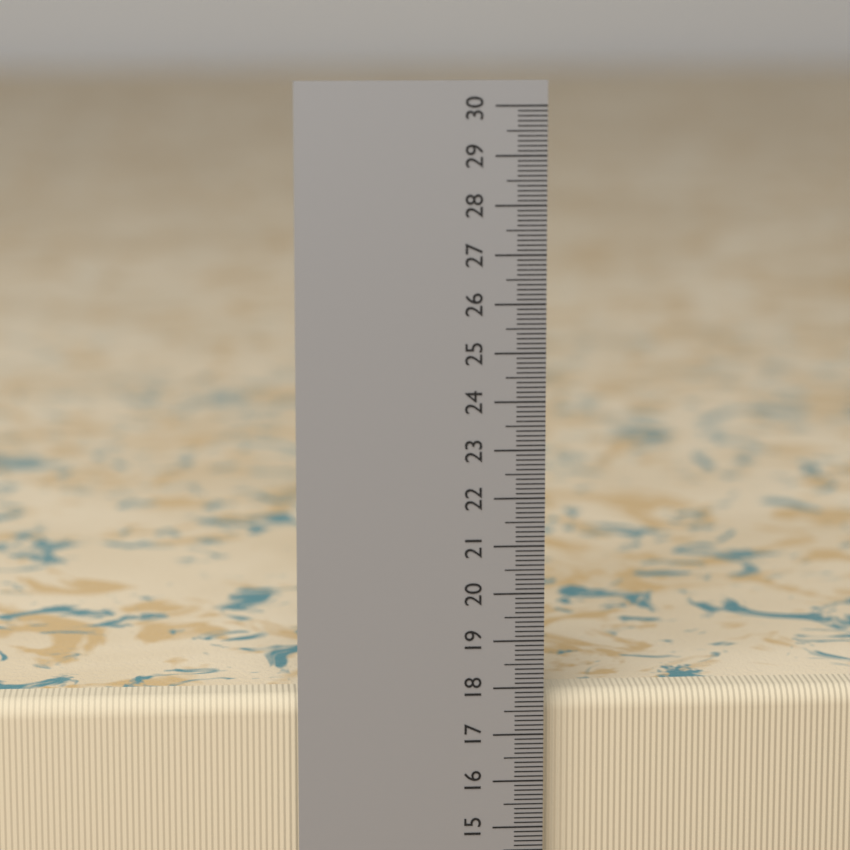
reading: 17.8 cm
